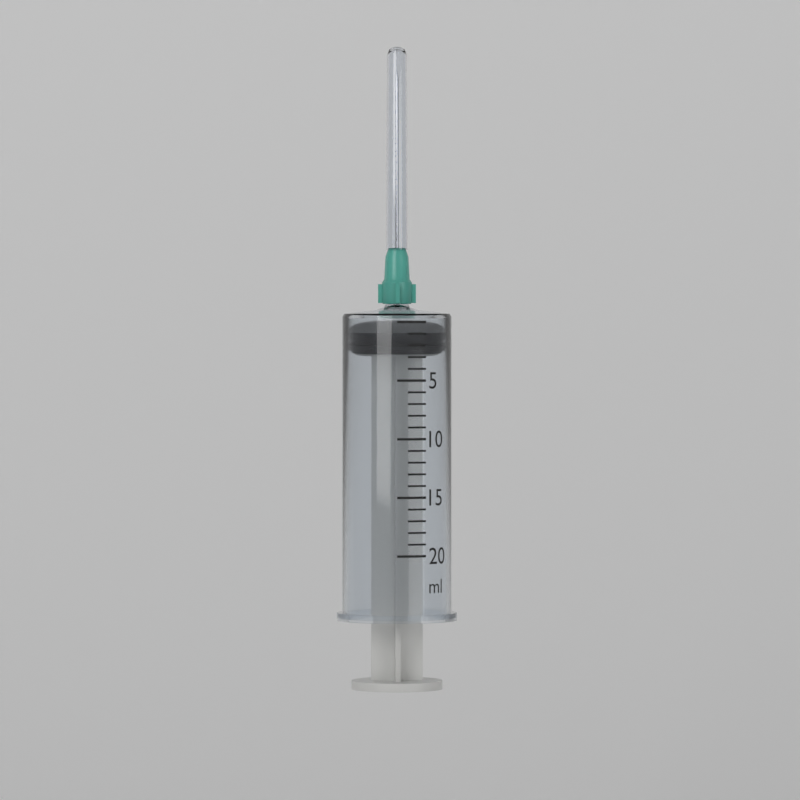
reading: 1 ml
